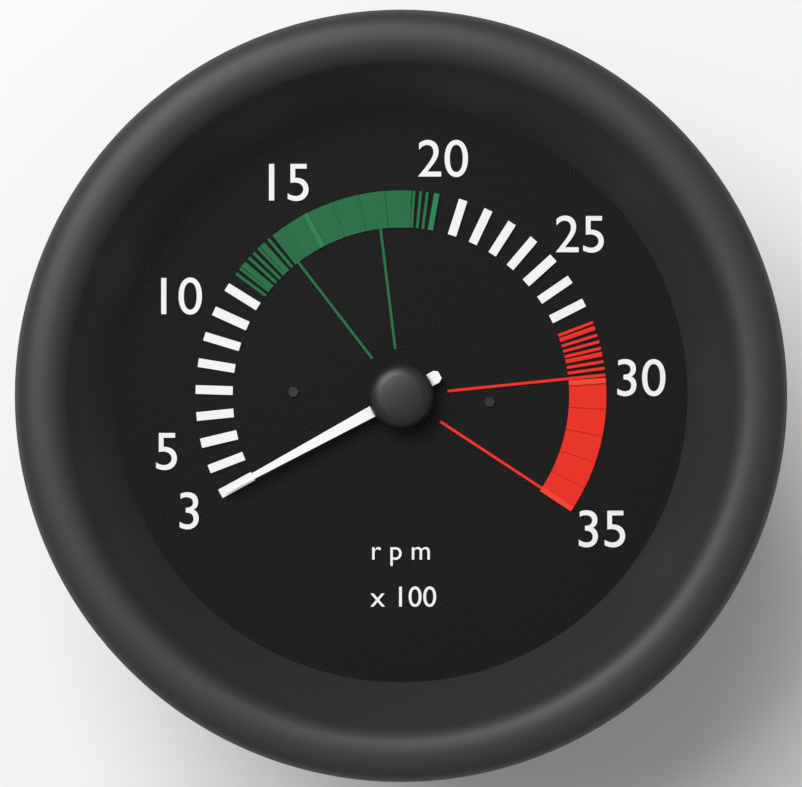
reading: 300 rpm
